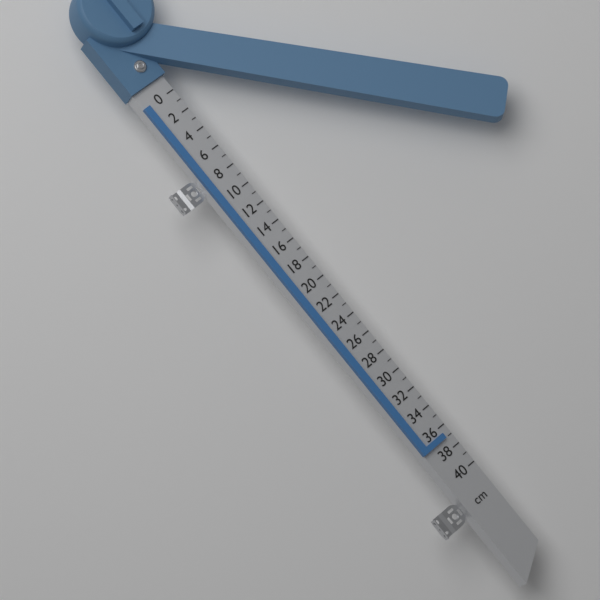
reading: 37 cm
